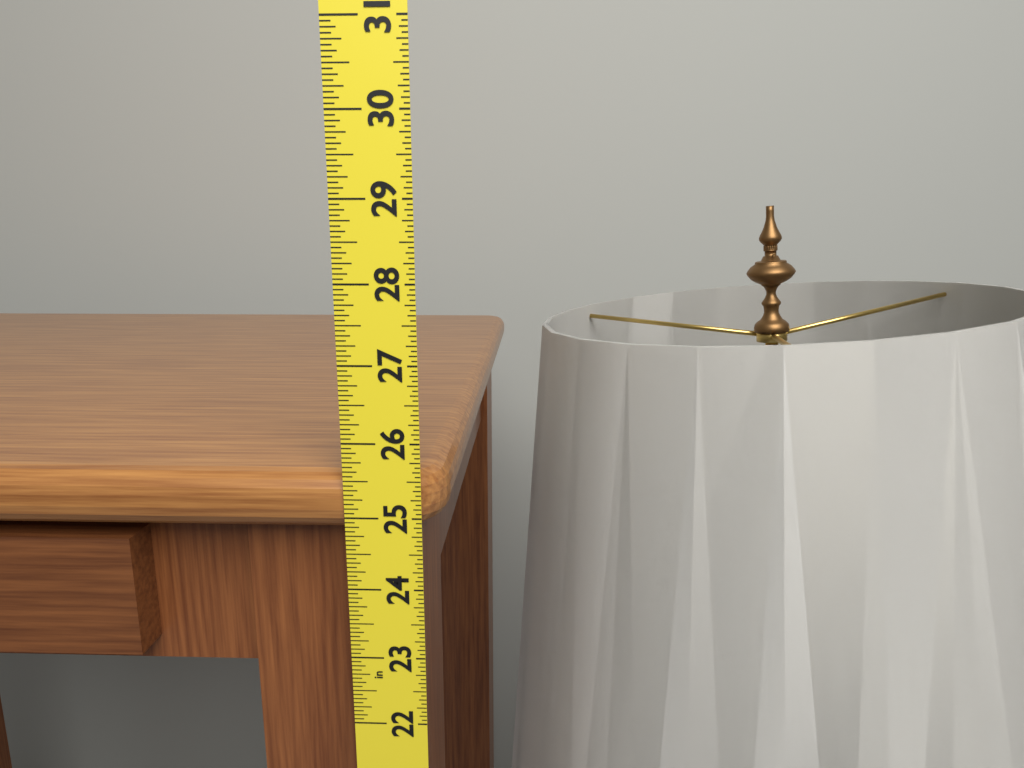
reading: 25.5625 in
